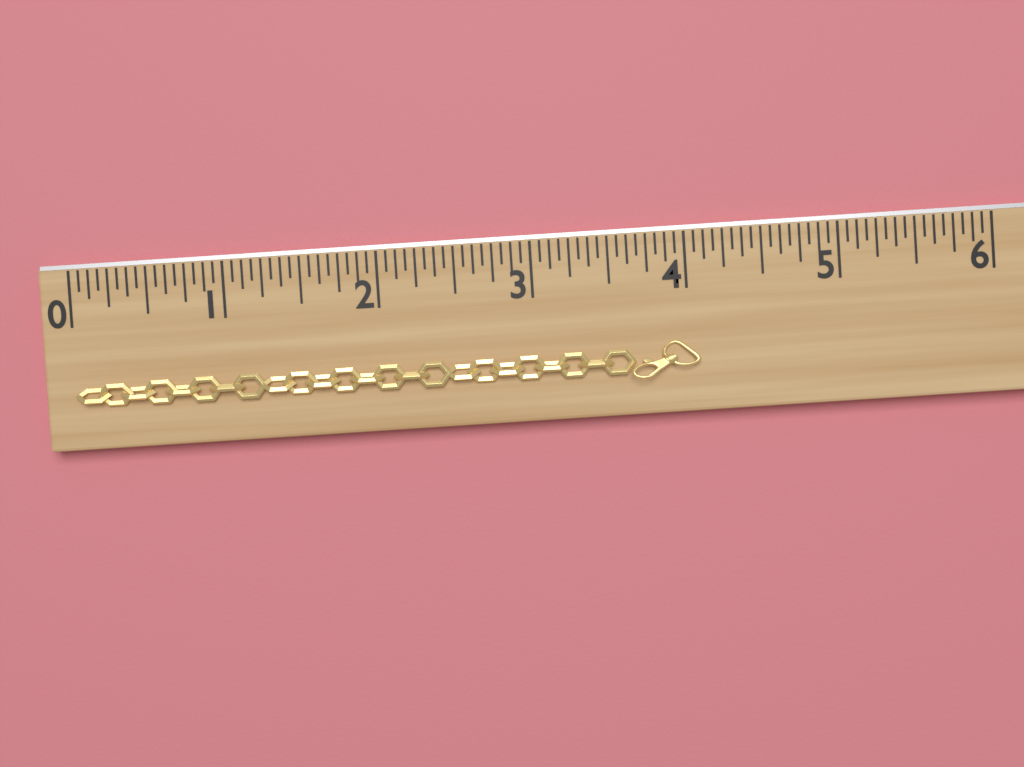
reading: 4.0625 (no unit)
